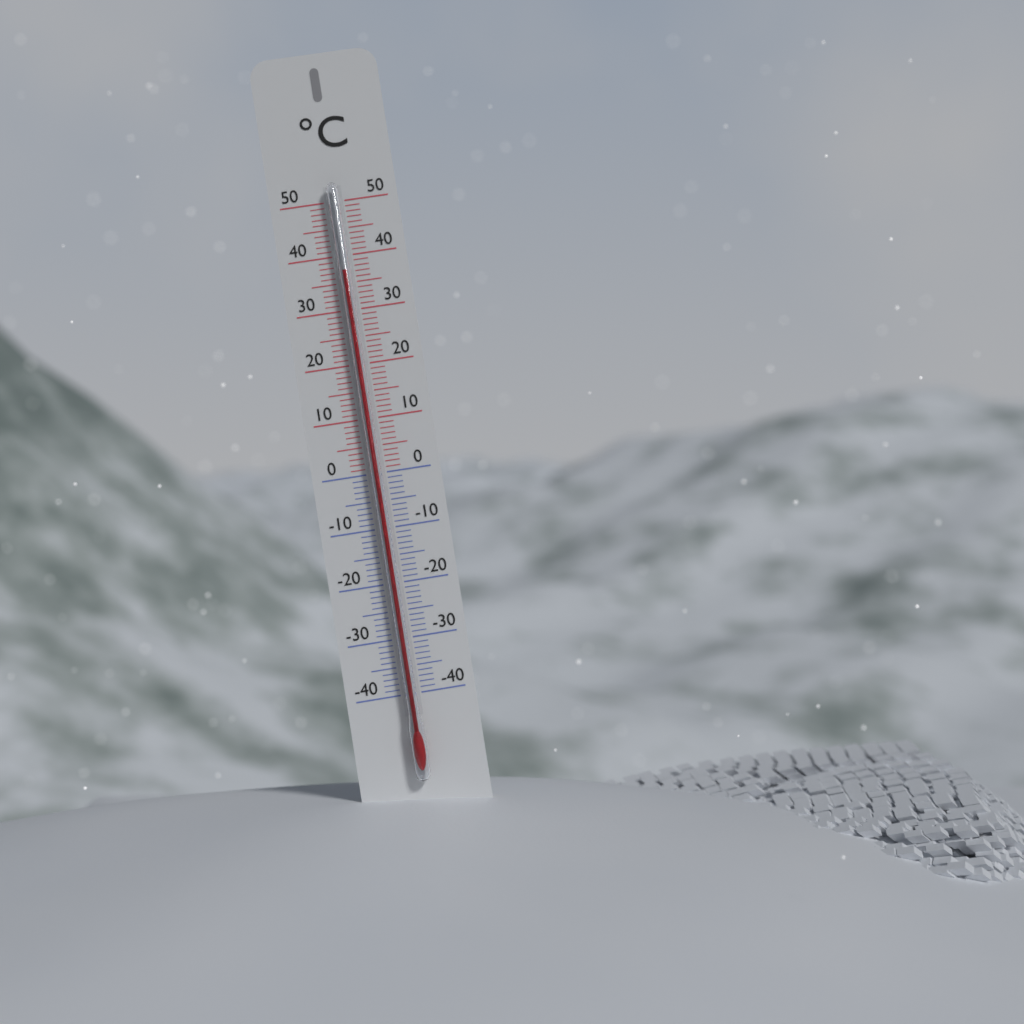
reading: 37 °C
